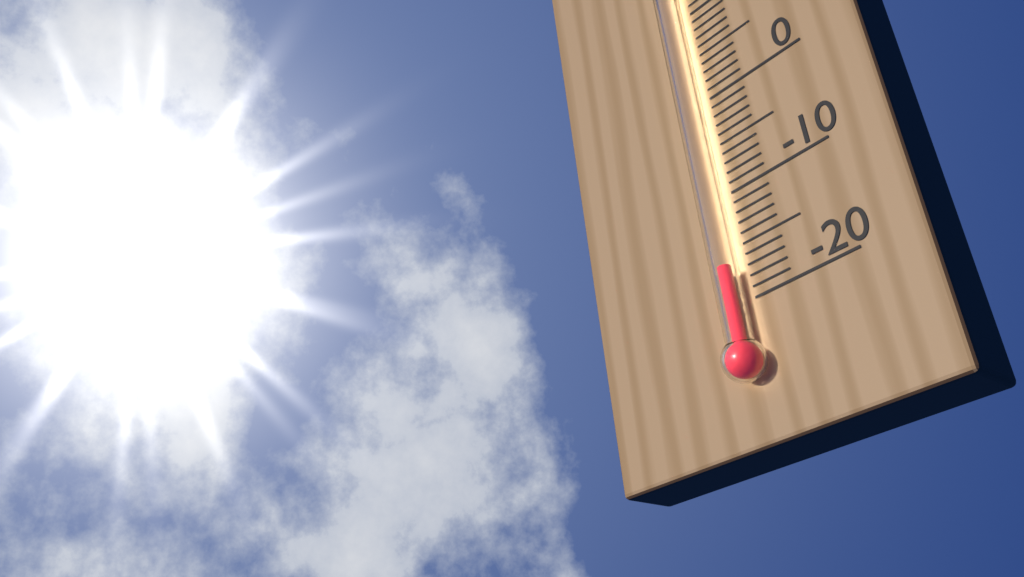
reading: -17 °C
